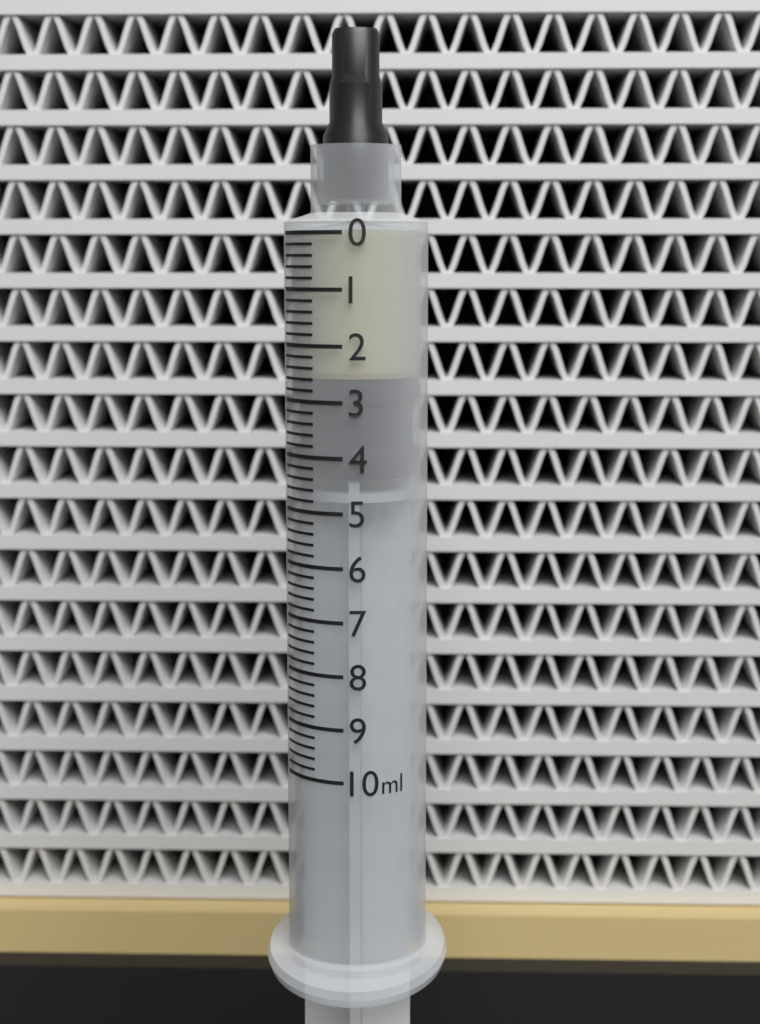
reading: 2.6 ml
